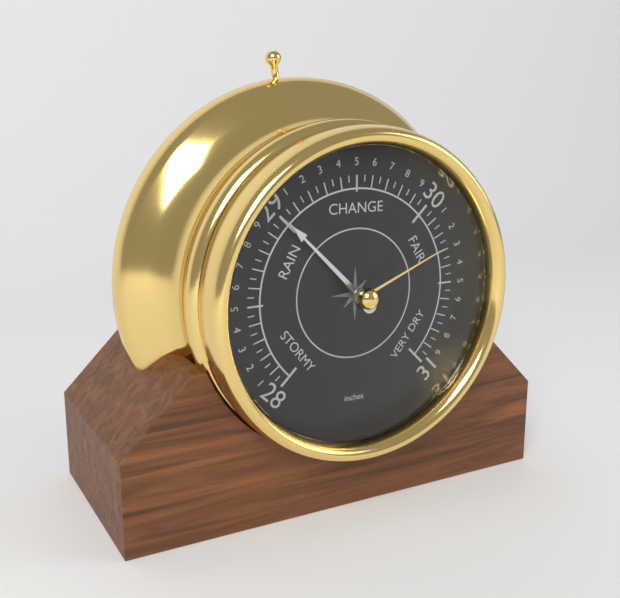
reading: 29.00 inches
